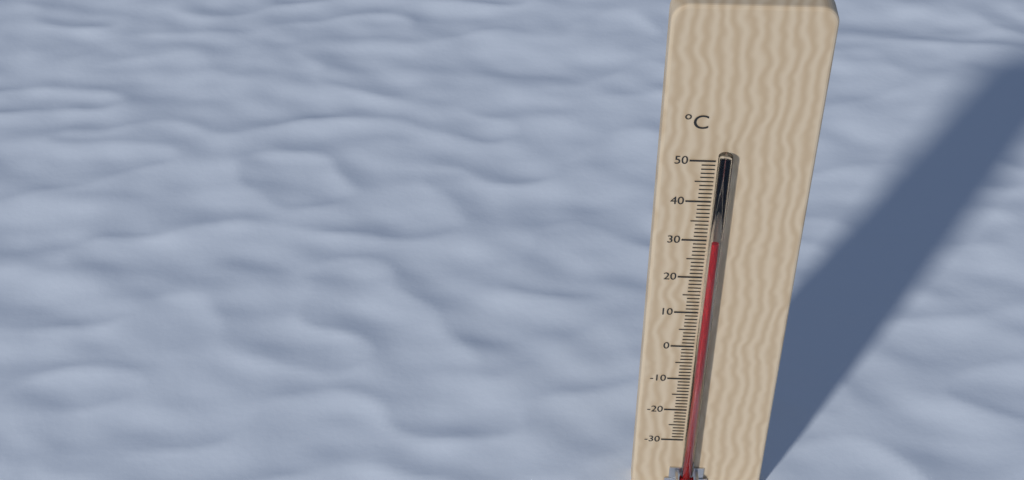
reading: 31 °C
